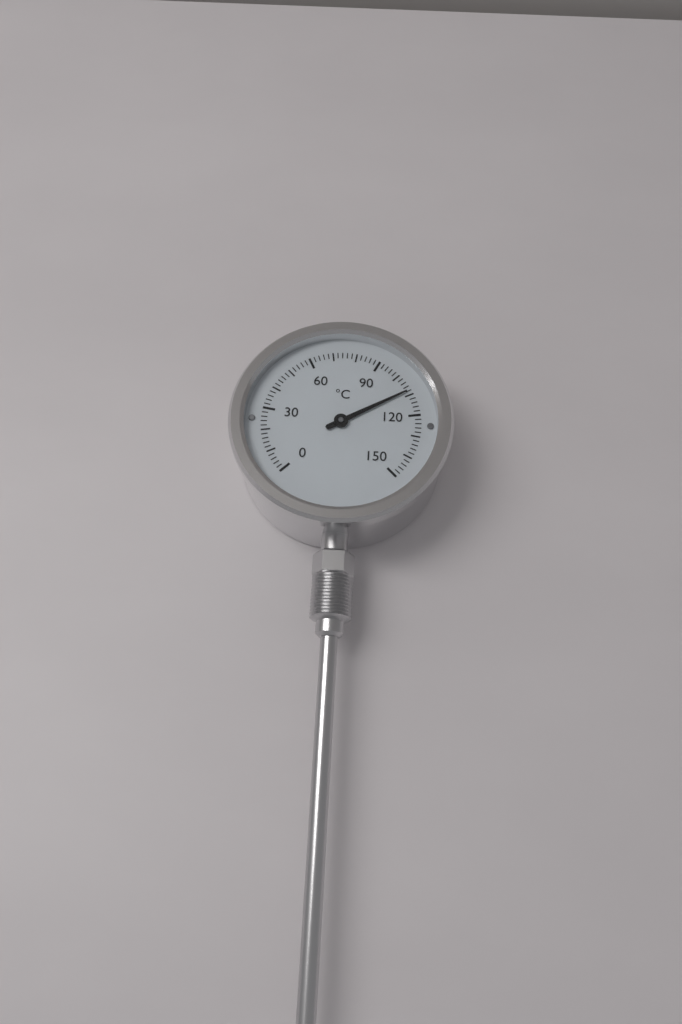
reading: 108 °C
